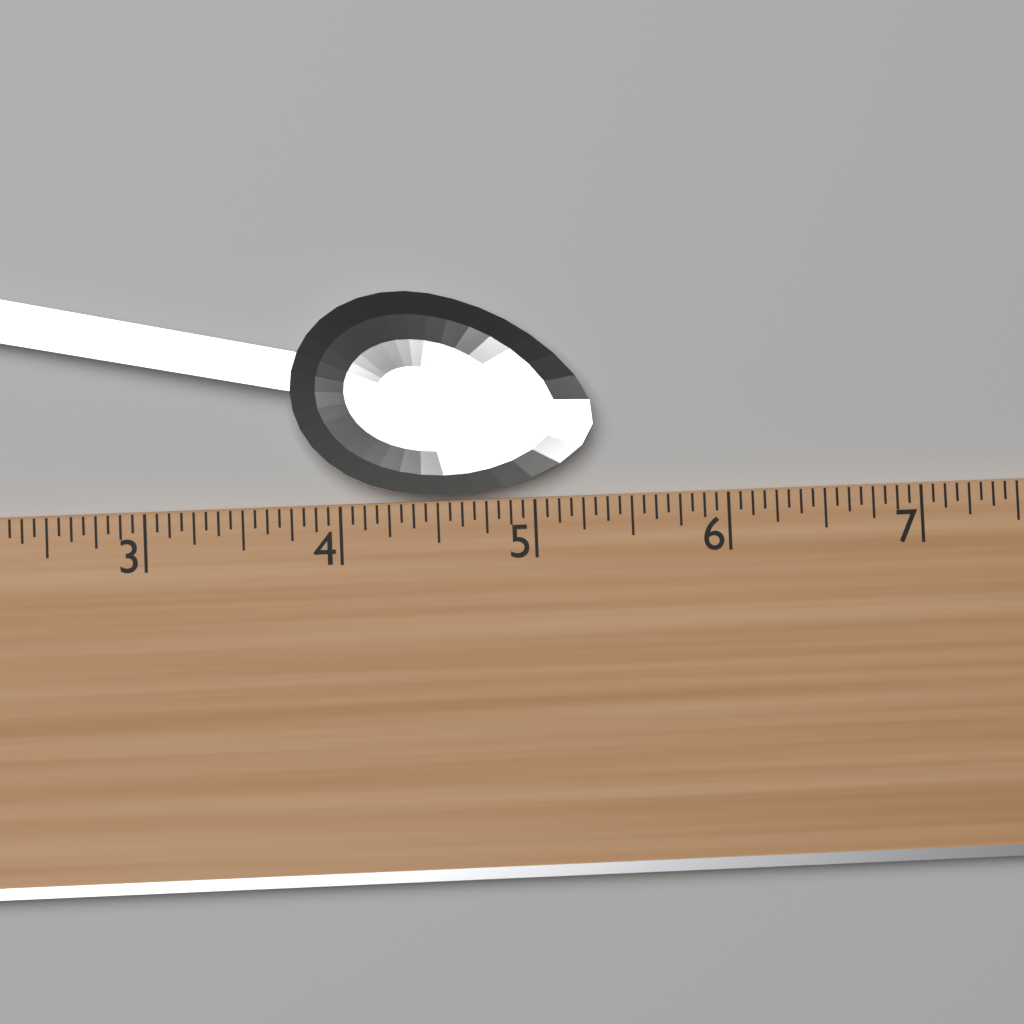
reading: 5.3125 (no unit)
